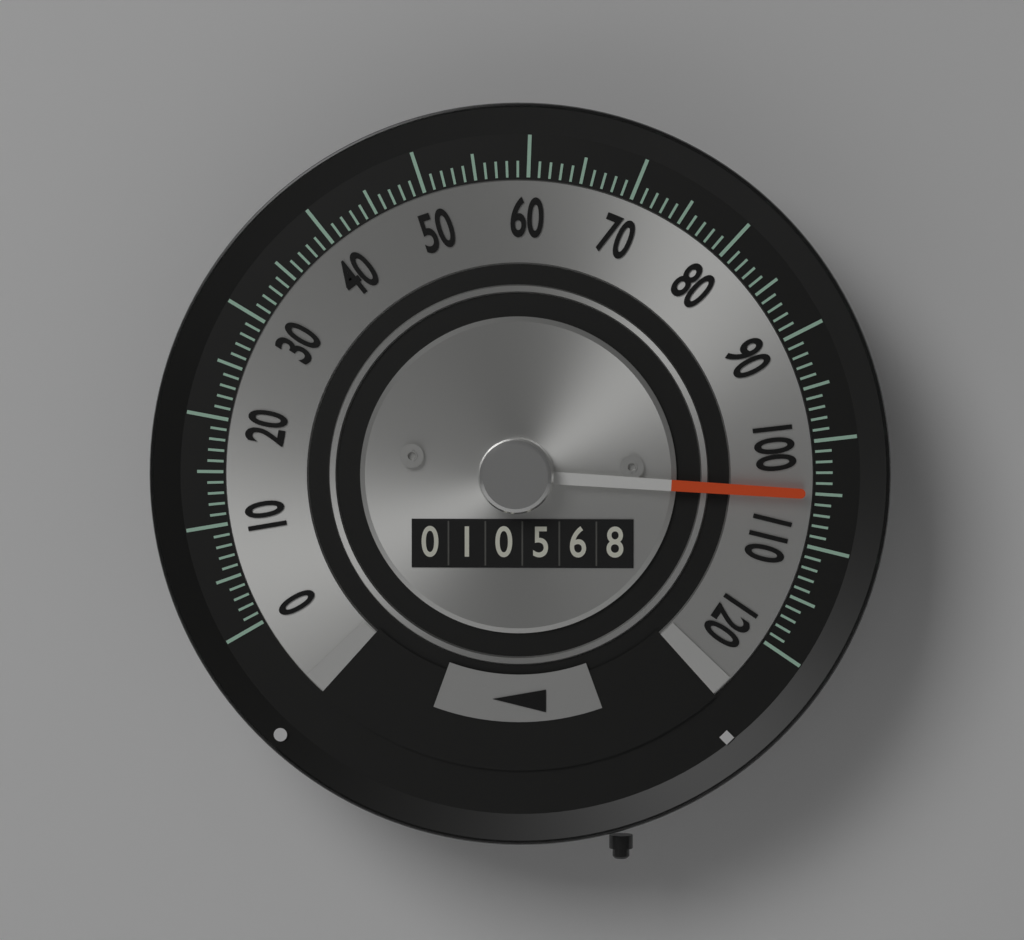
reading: 105 (no unit)
